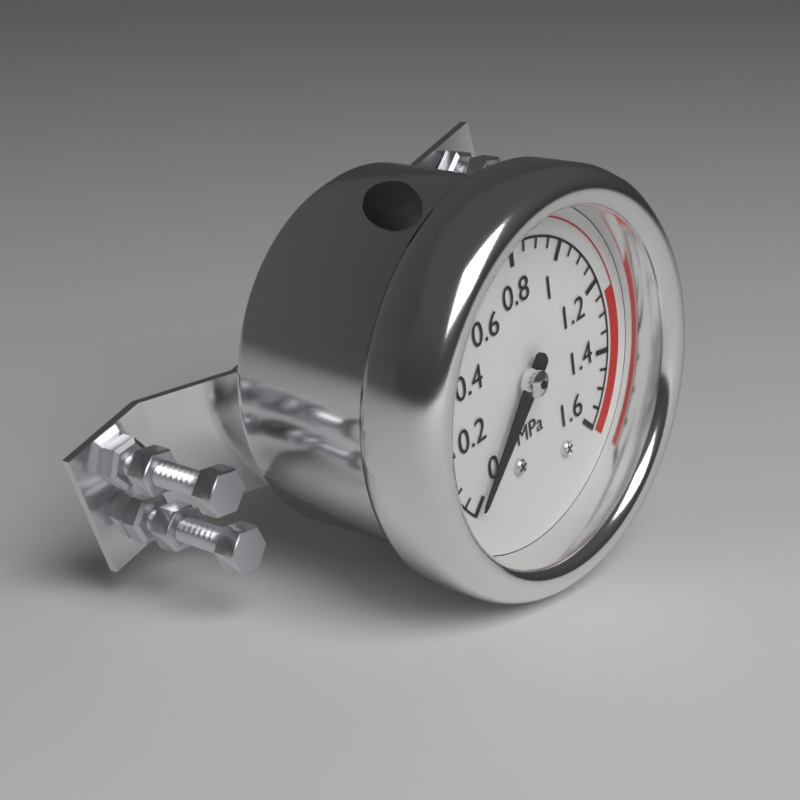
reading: 0.00 MPa
